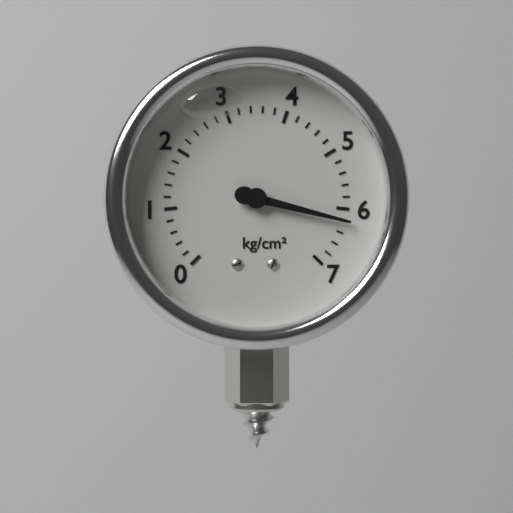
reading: 6.2 kg/cm²
